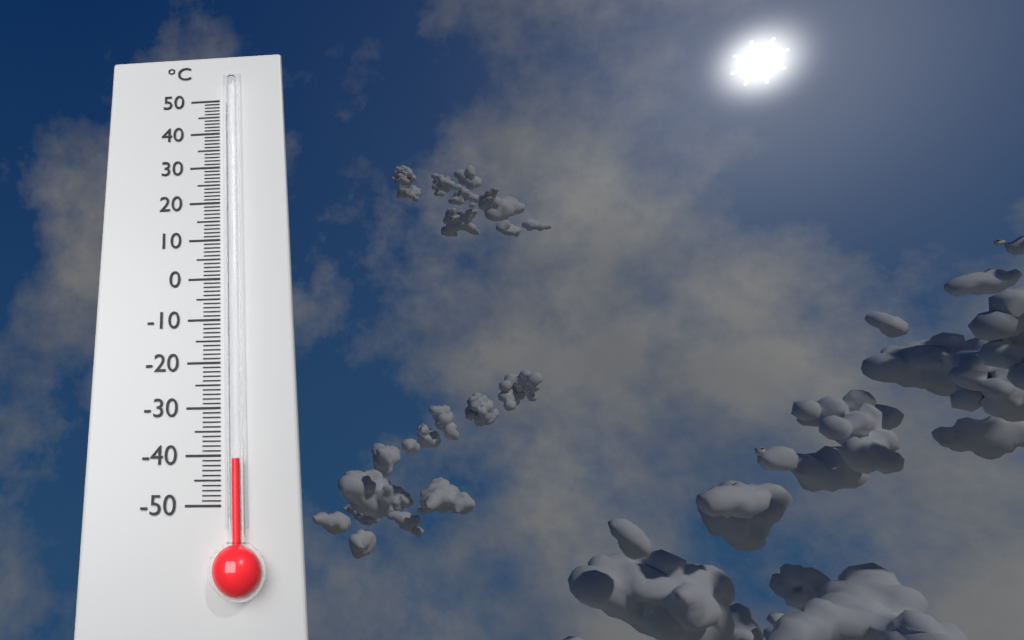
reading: -41 °C
